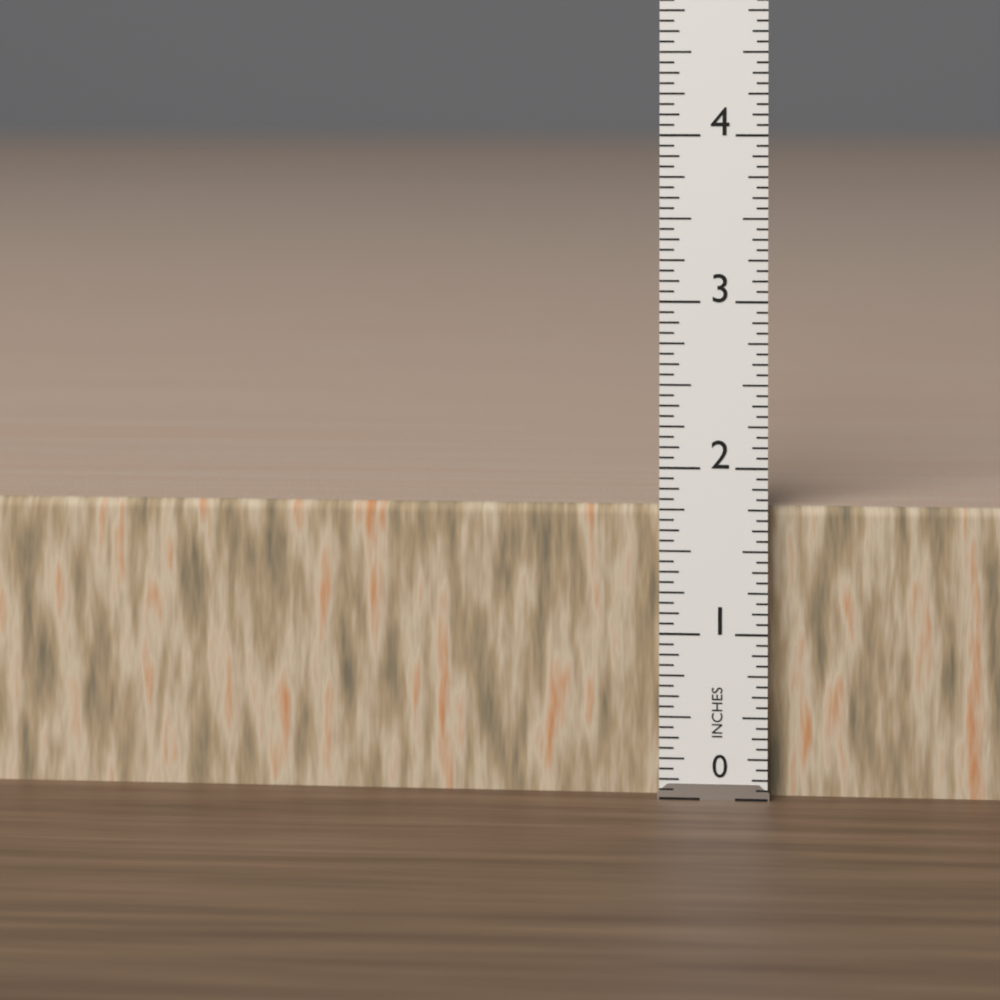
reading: 1.7500 in
